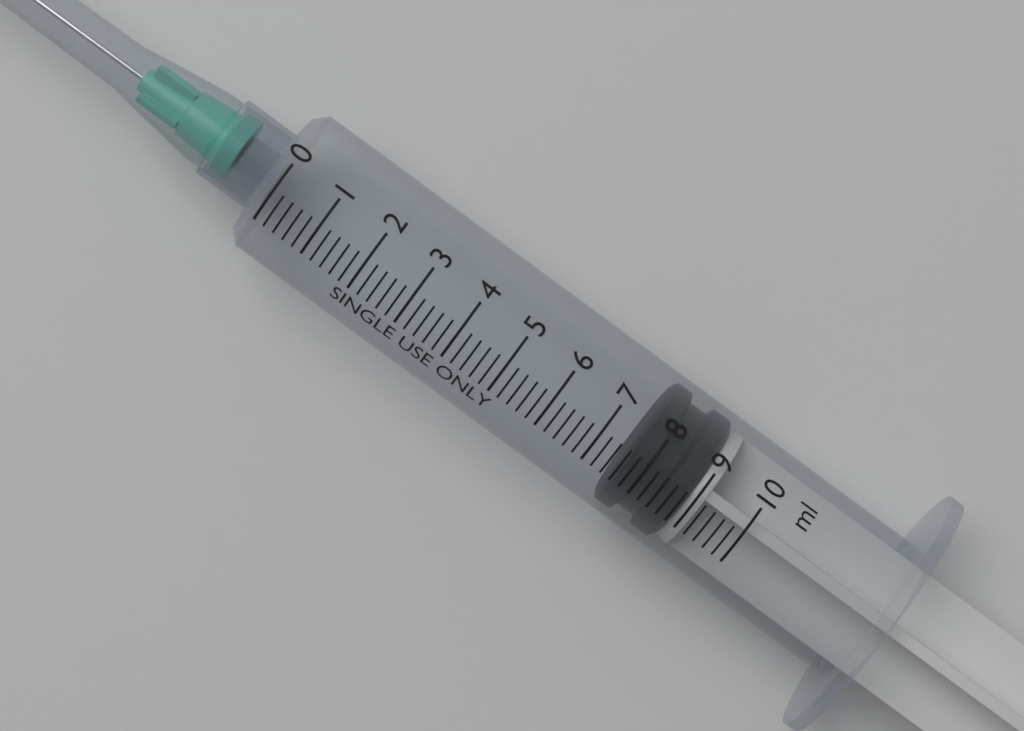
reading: 7.6 ml
